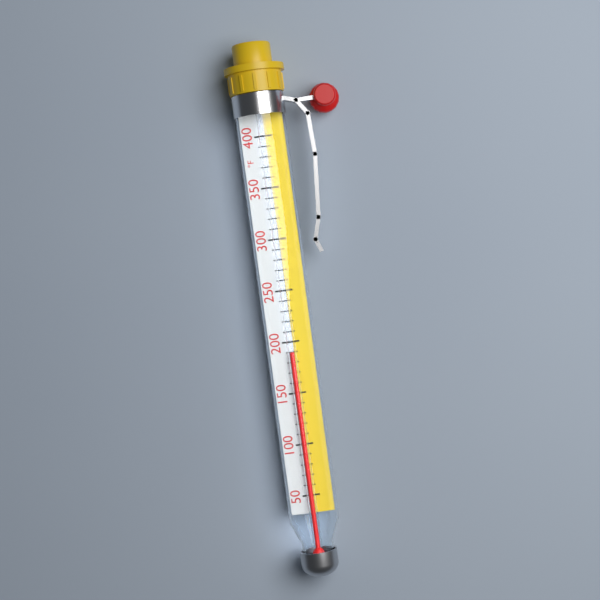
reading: 190 °F
